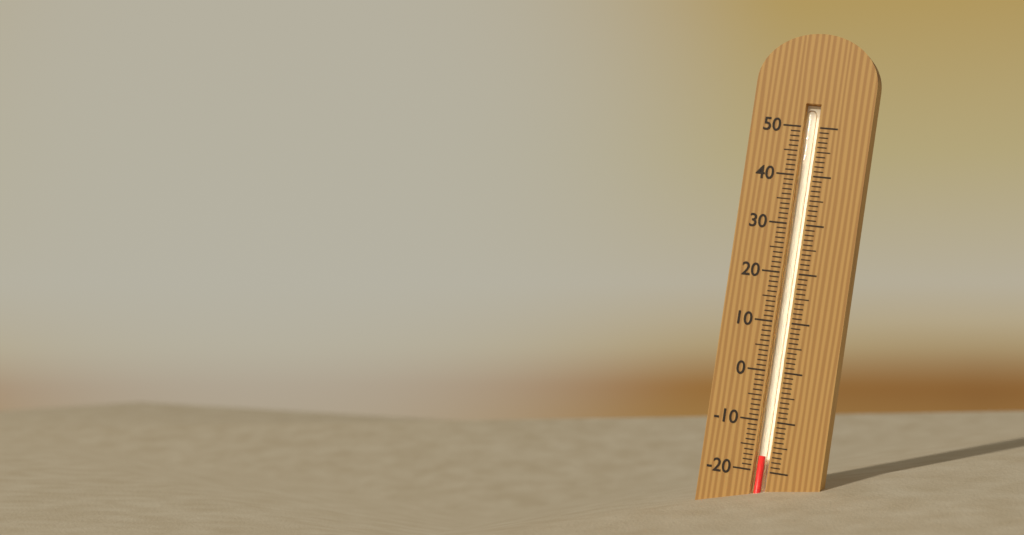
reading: -17 (no unit)
